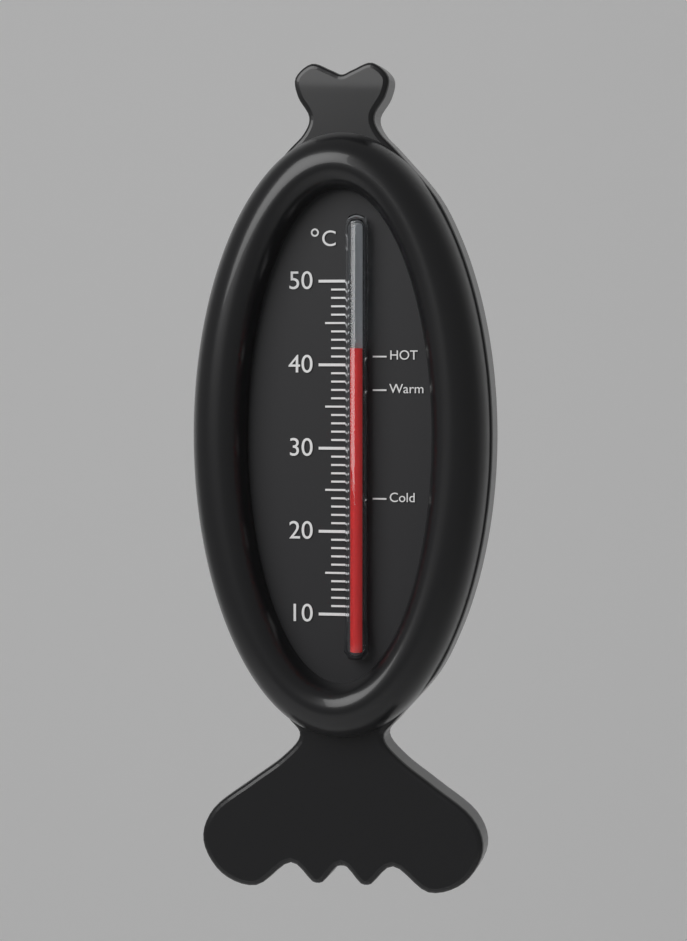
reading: 42 °C
